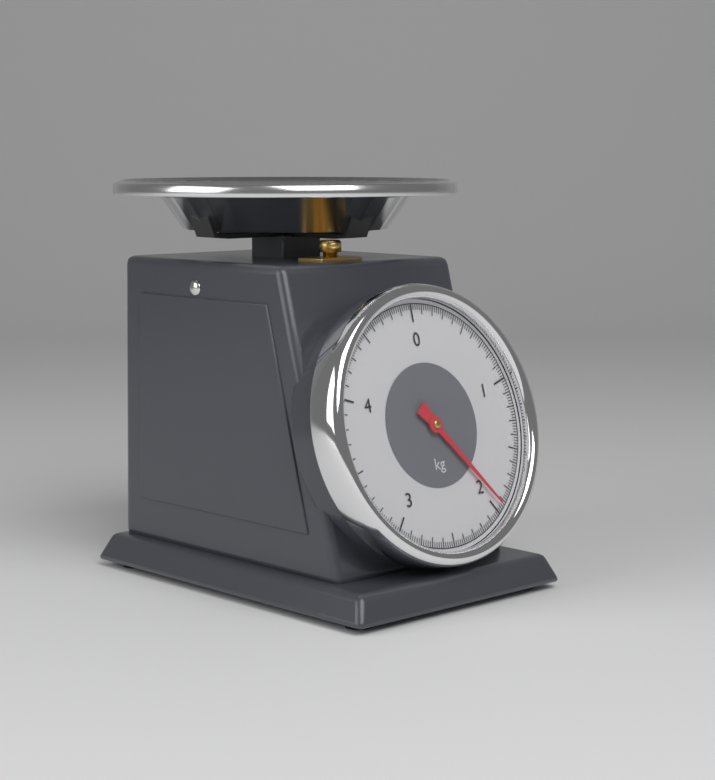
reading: 1.94 kg
